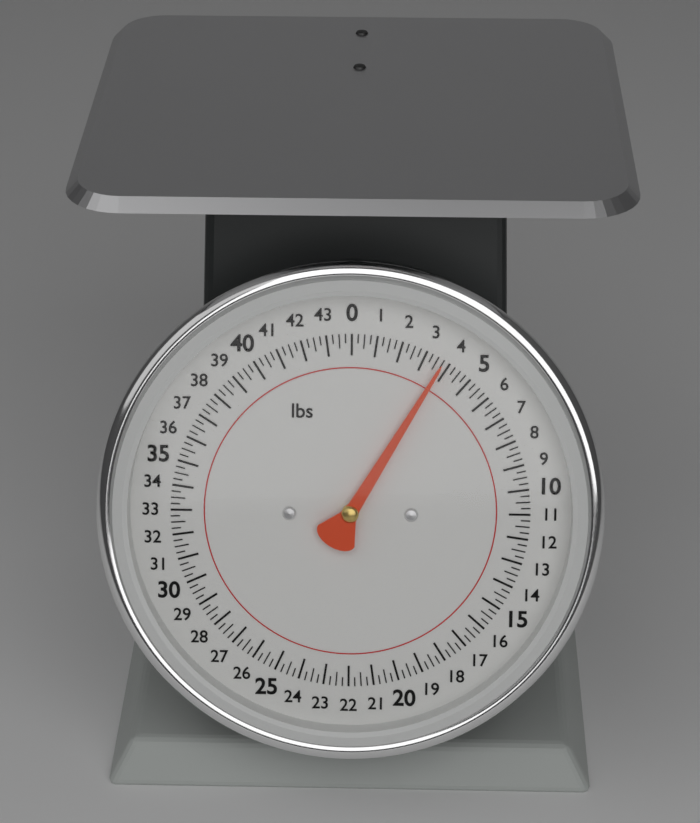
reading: 3.75 lbs
